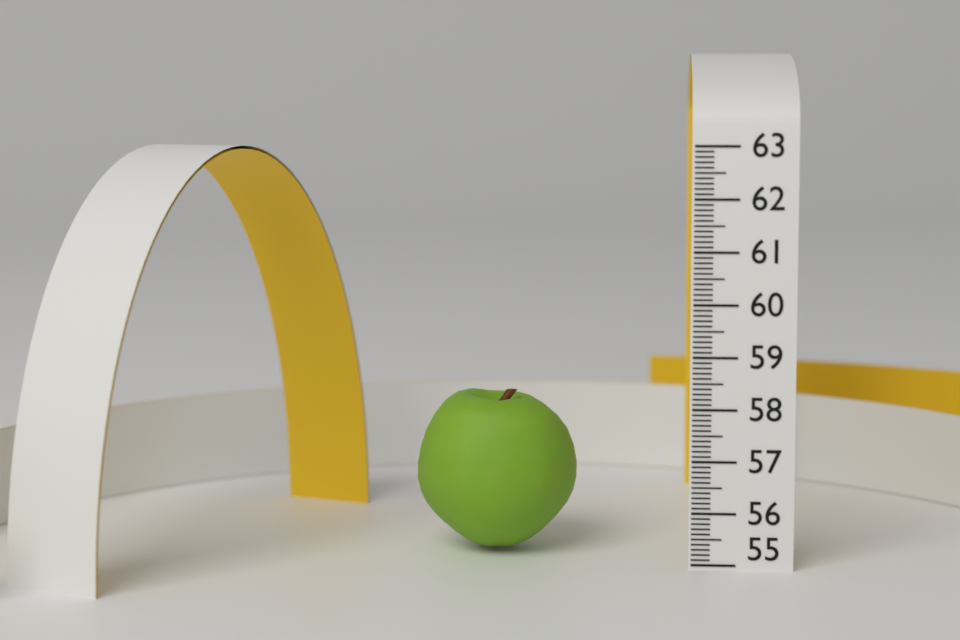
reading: 58.1 (no unit)
